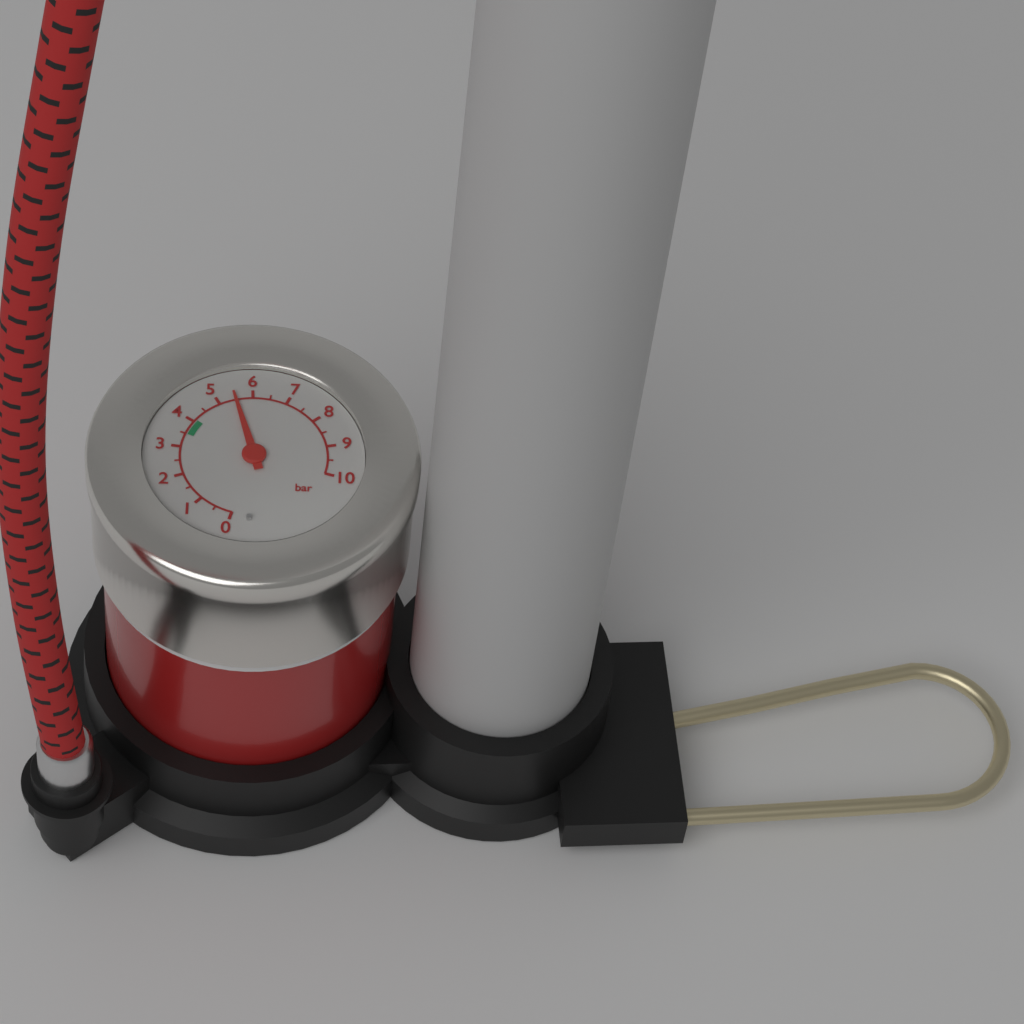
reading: 5.5 bar
